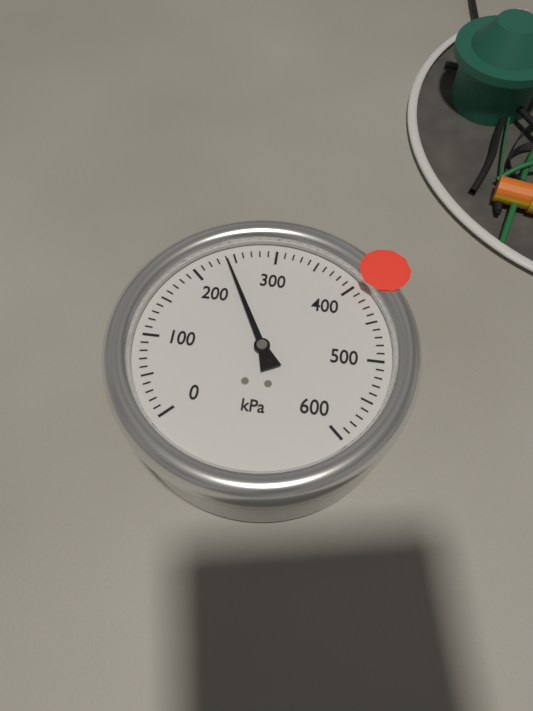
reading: 240 kPa
